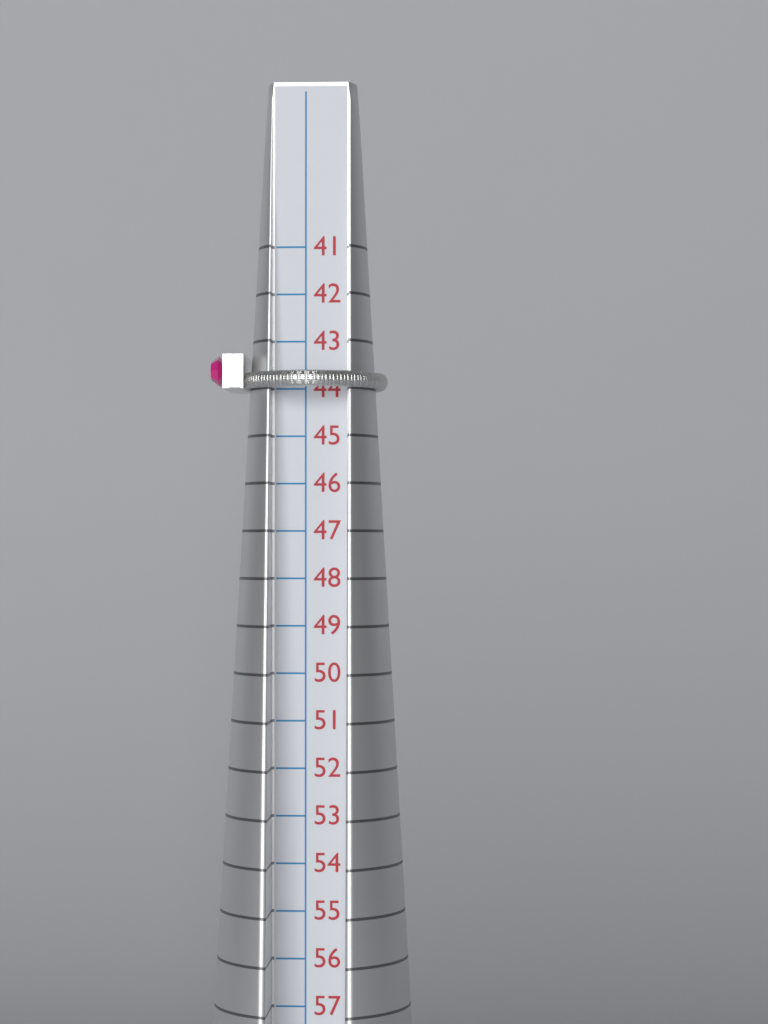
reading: 44 (no unit)
